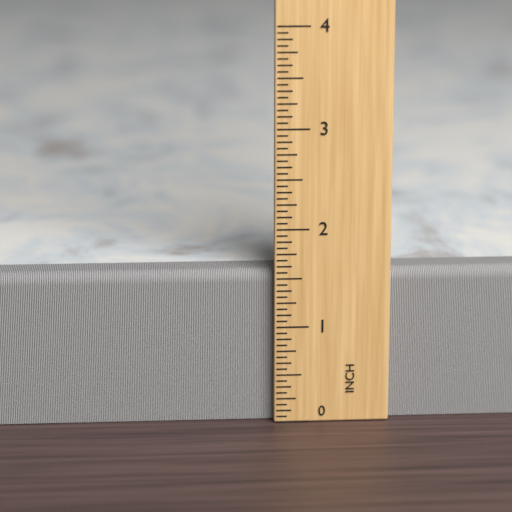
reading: 1.5625 in
